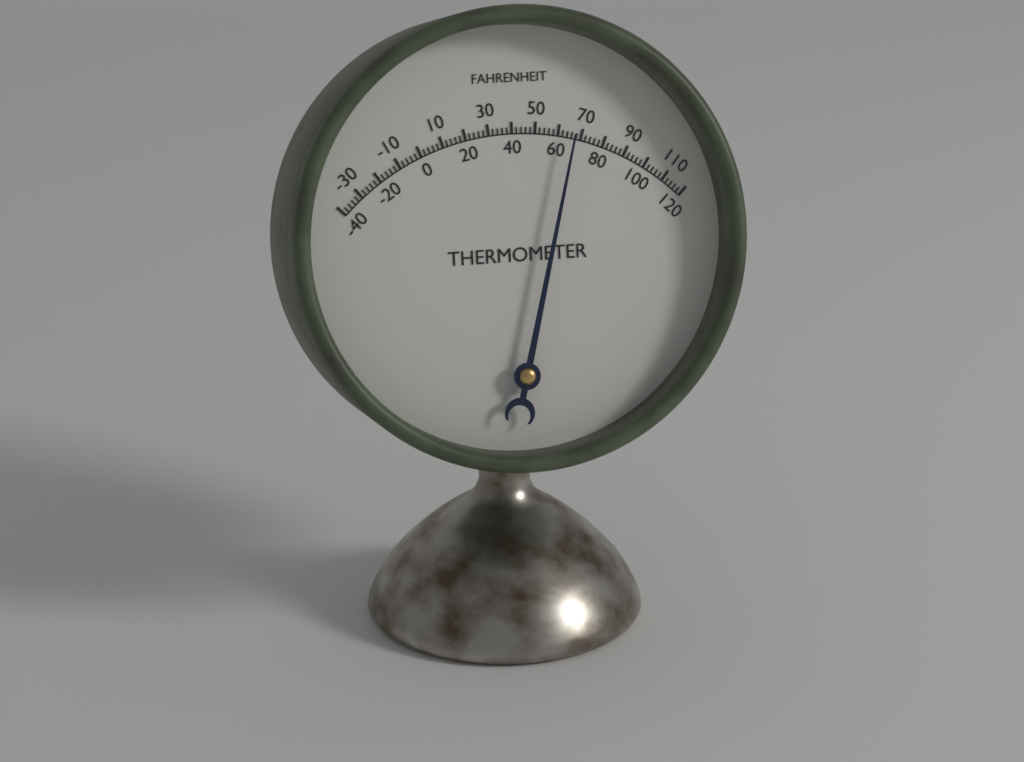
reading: 66 °F
